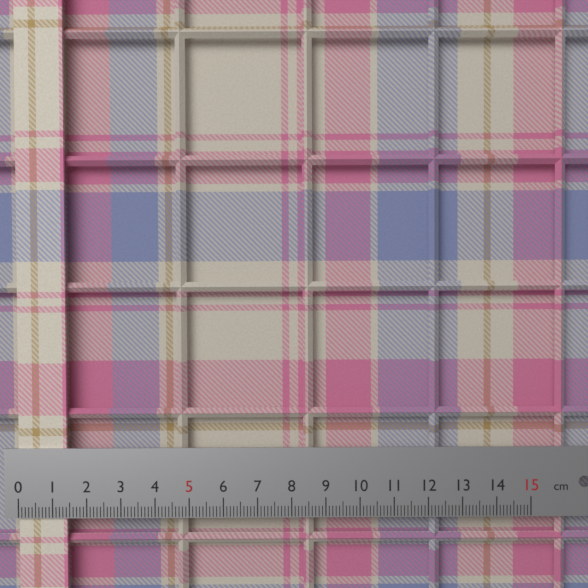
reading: 1.4 cm
